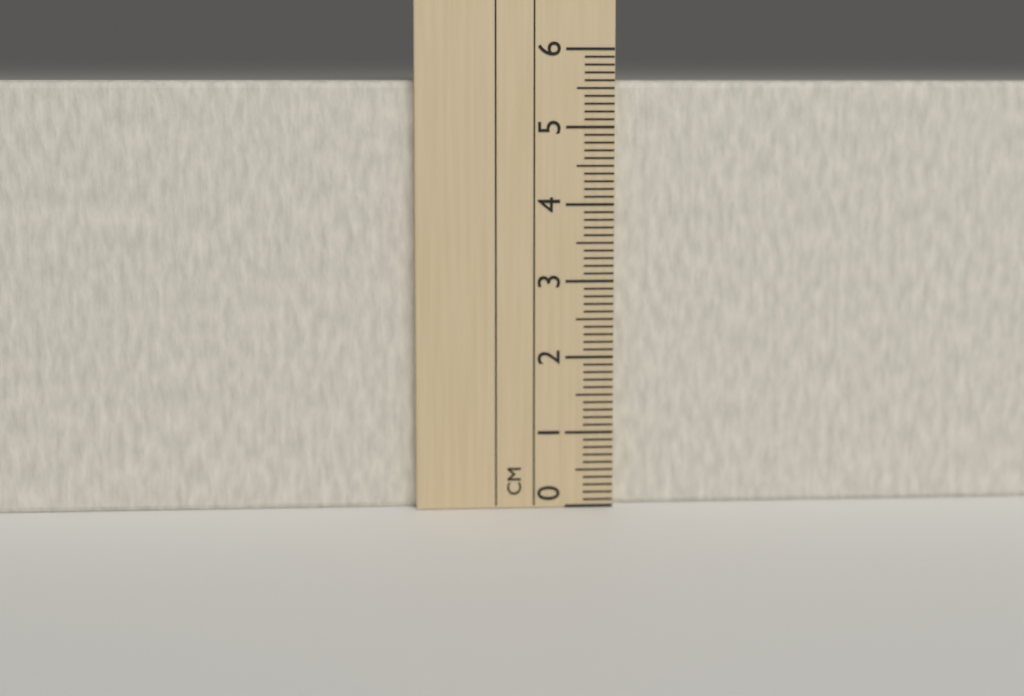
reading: 5.6 cm
